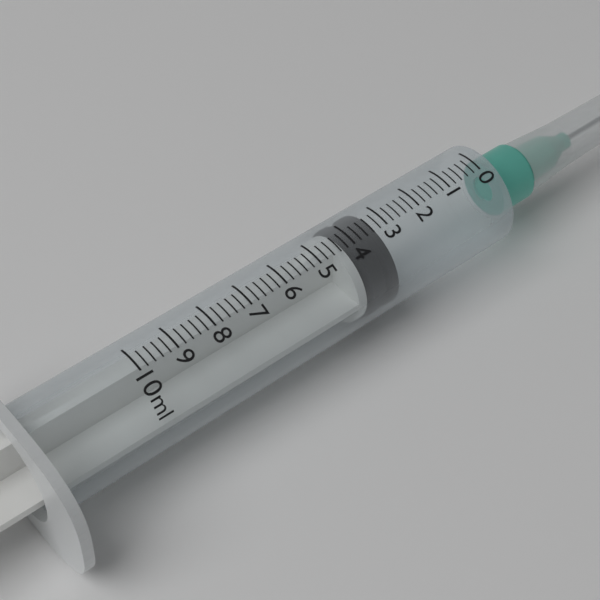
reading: 3.2 ml
